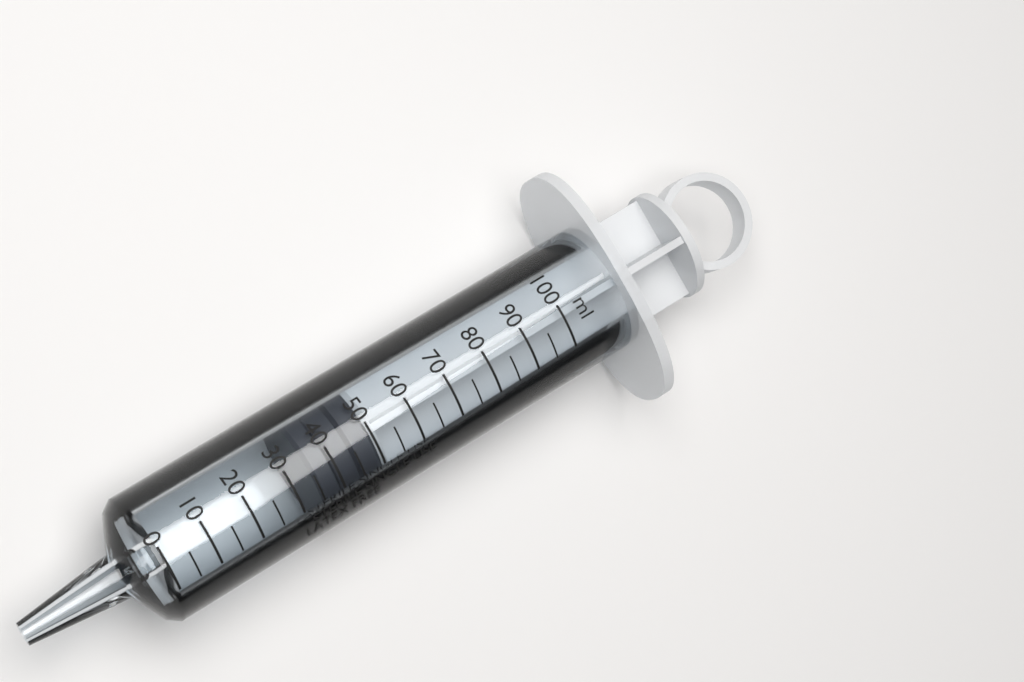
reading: 35 ml
